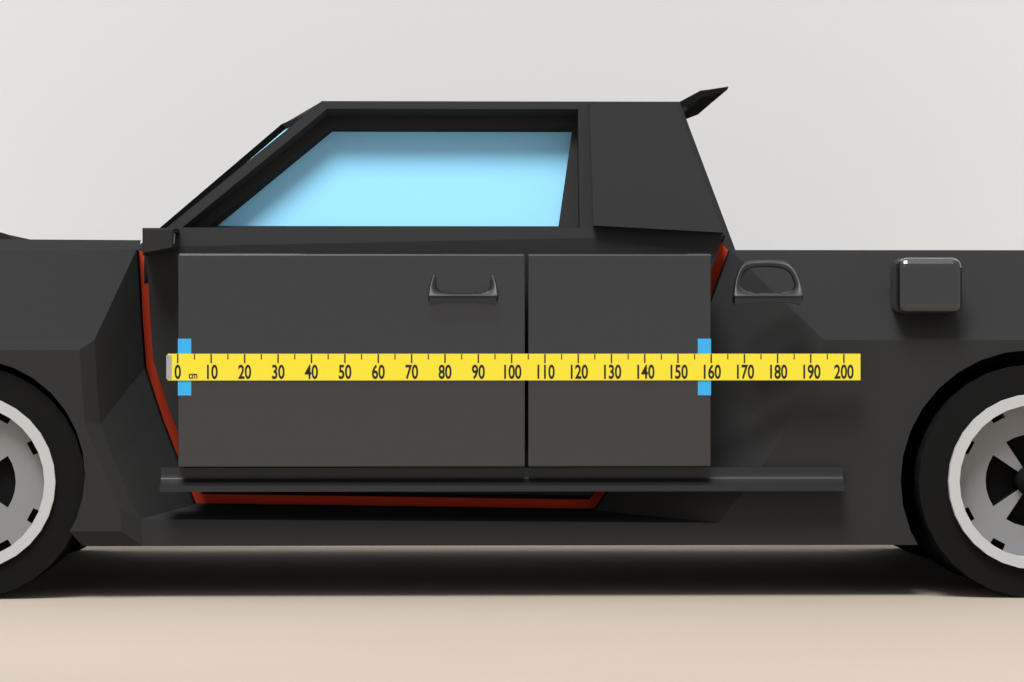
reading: 160 cm
